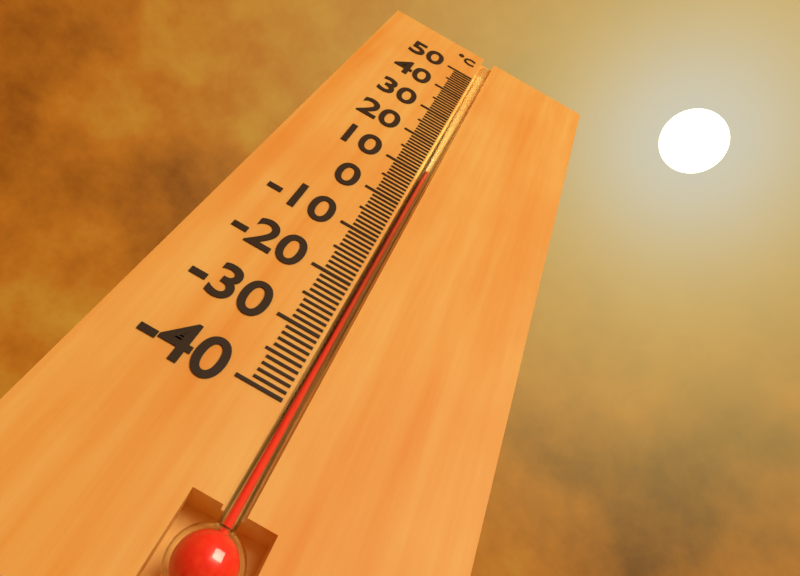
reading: 11 °C
